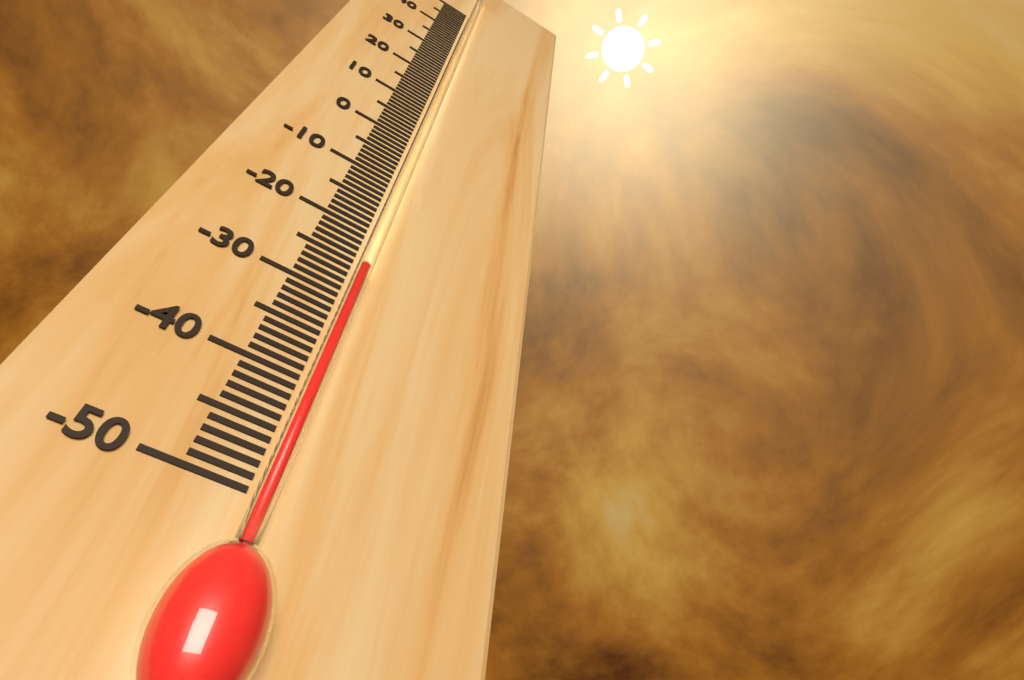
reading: -26 °C
